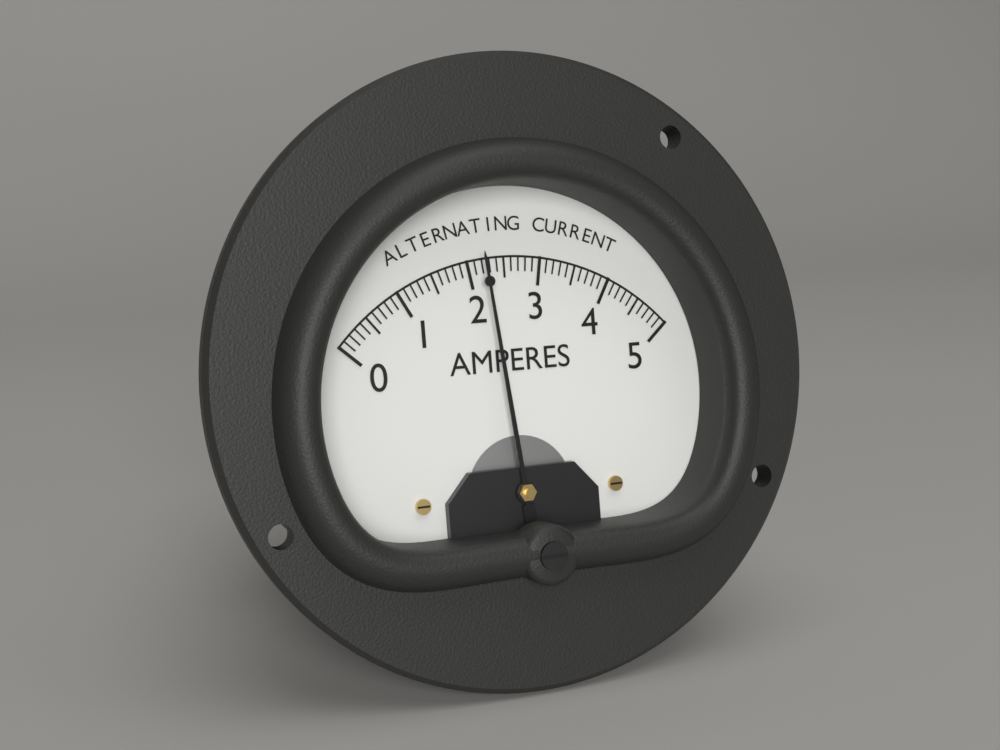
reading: 2.2 A
